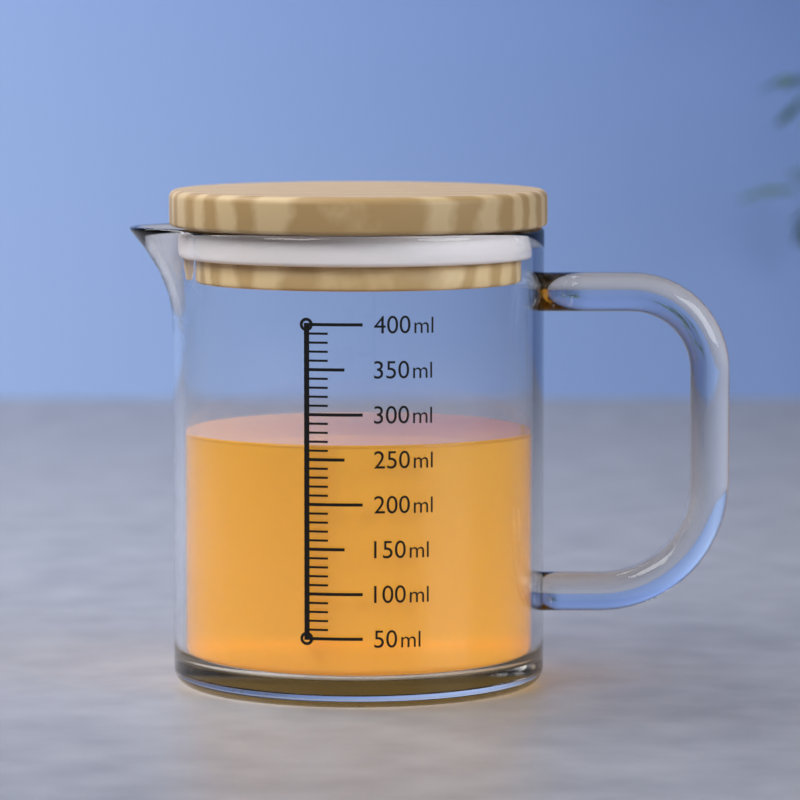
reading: 265 ml
